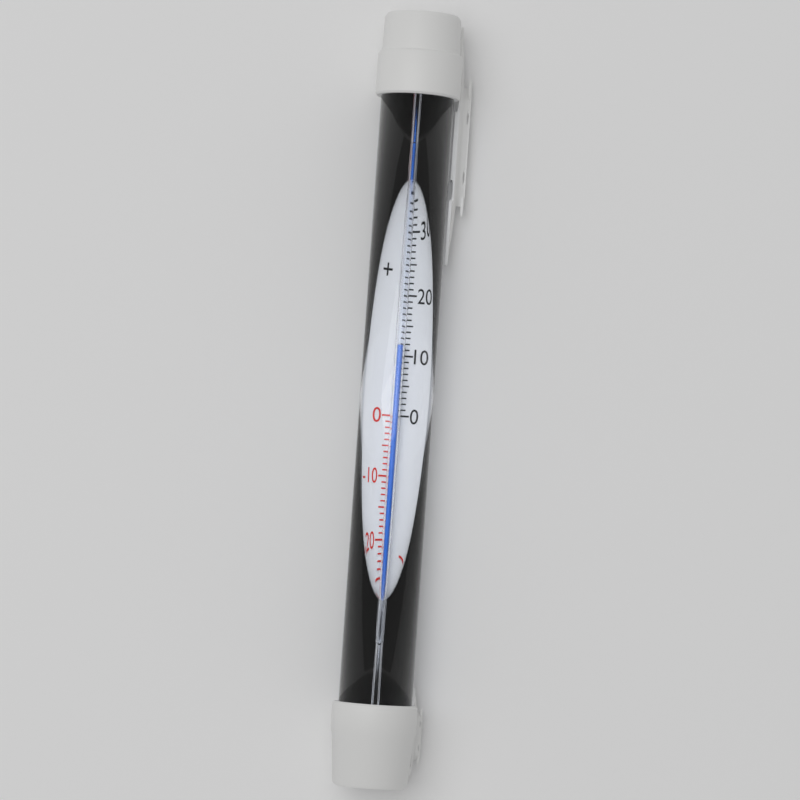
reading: 12 °C
